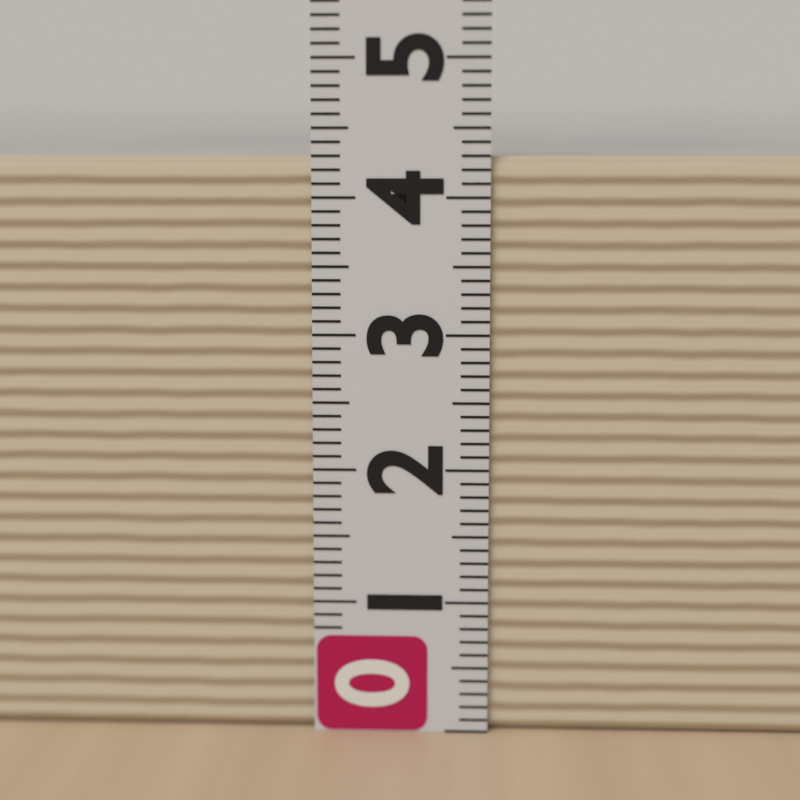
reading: 4.3 (no unit)
